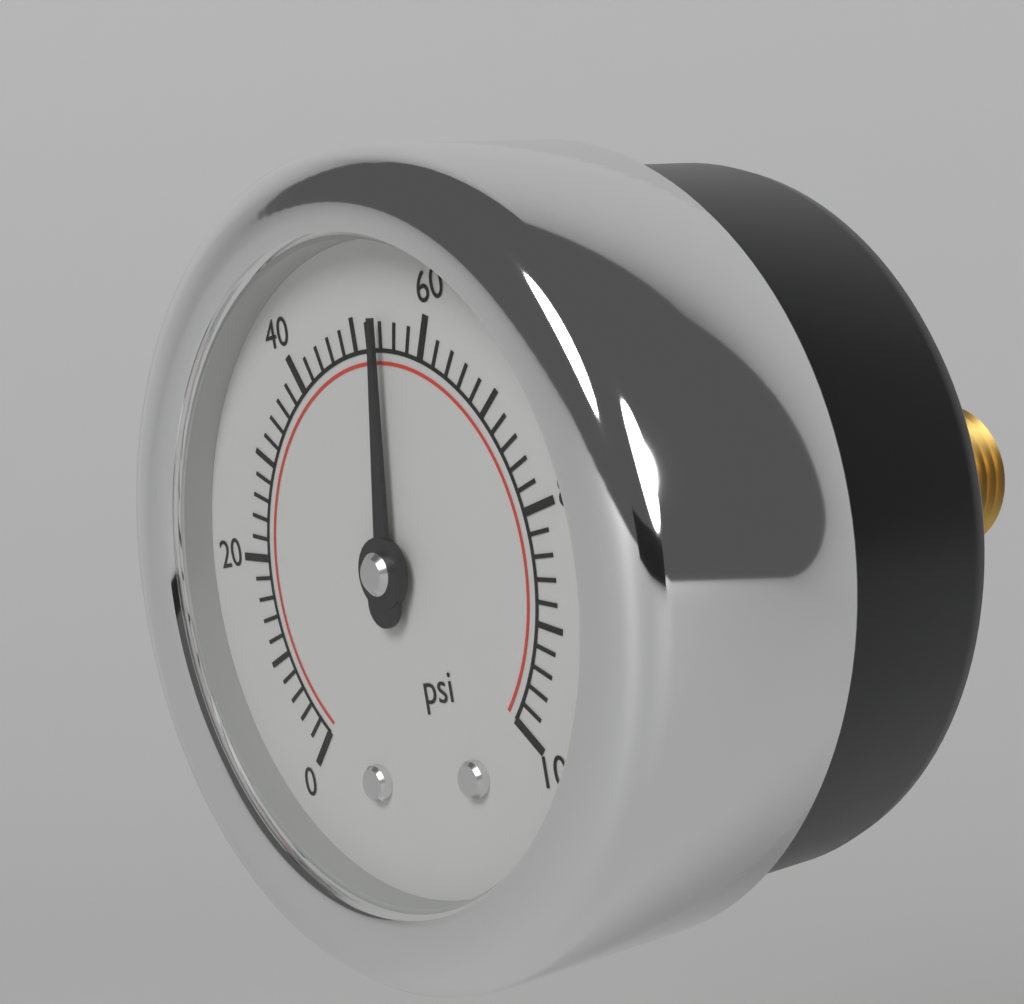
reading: 54 psi
